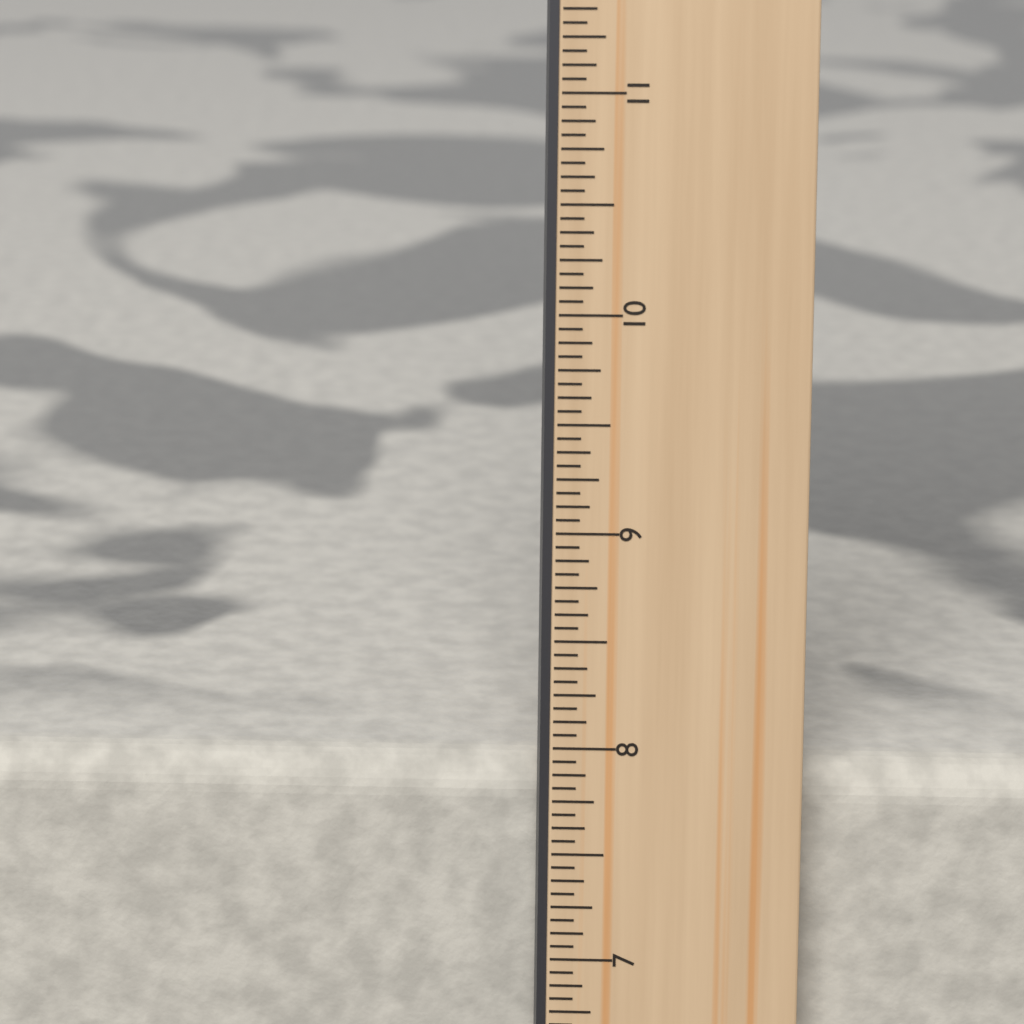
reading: 7.8750 in
